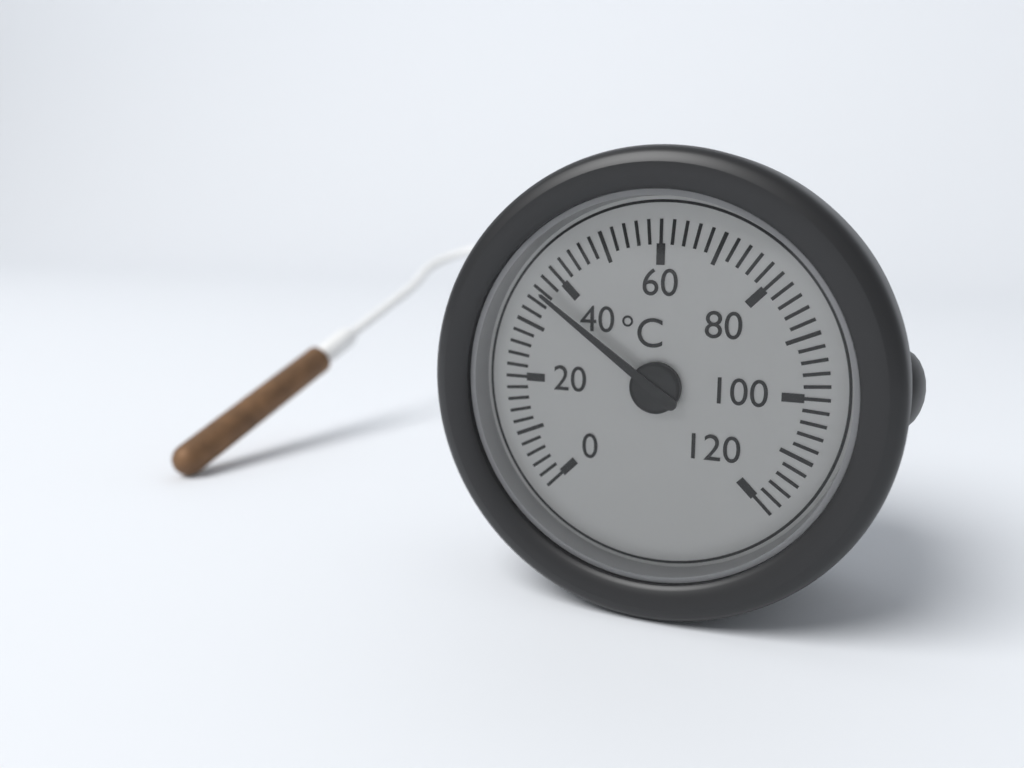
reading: 36 °C
